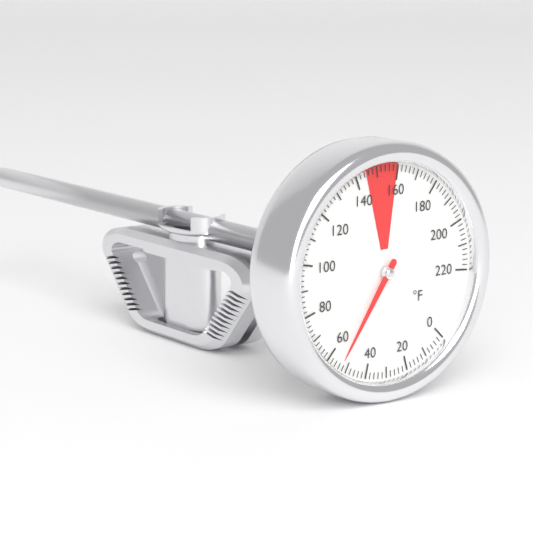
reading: 54 °F
